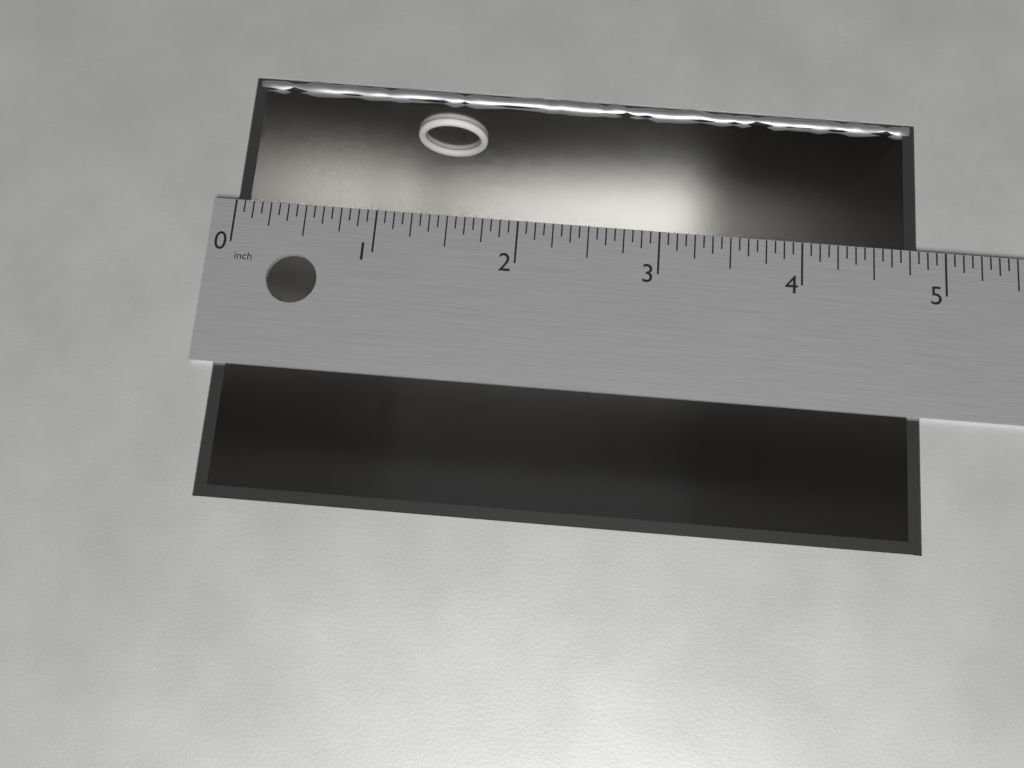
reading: 4.8125 in
